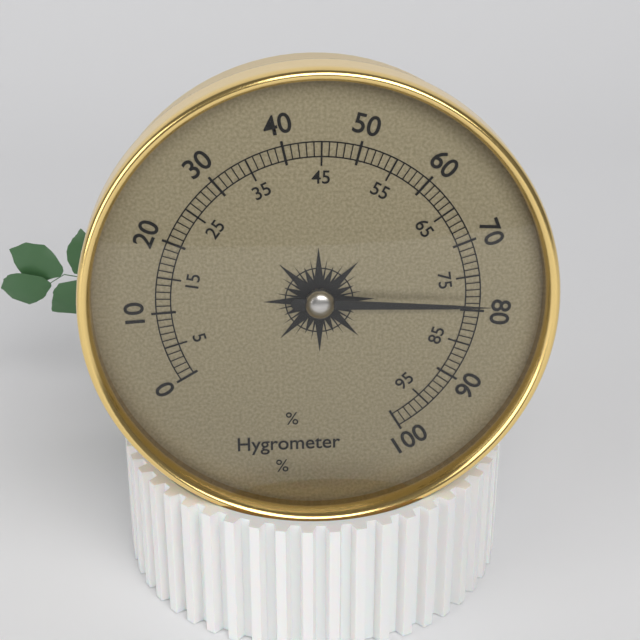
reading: 79 %
